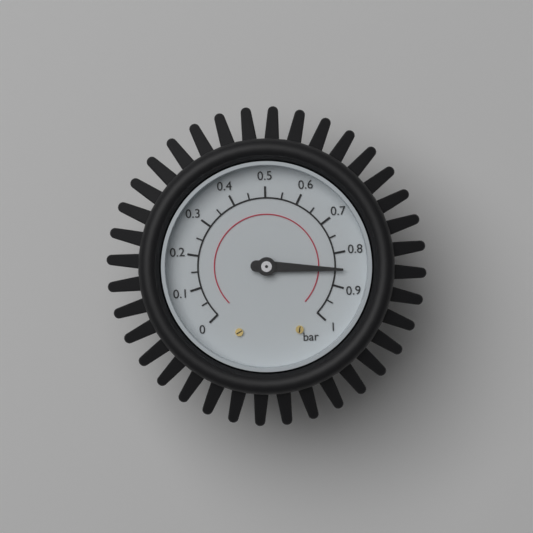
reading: 0.85 bar
